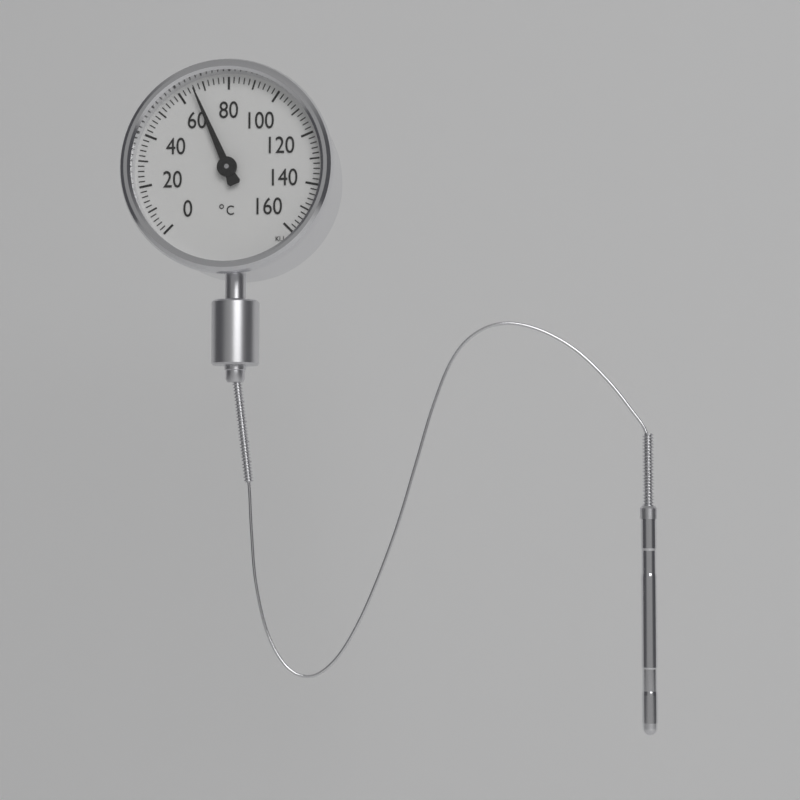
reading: 66 °C
